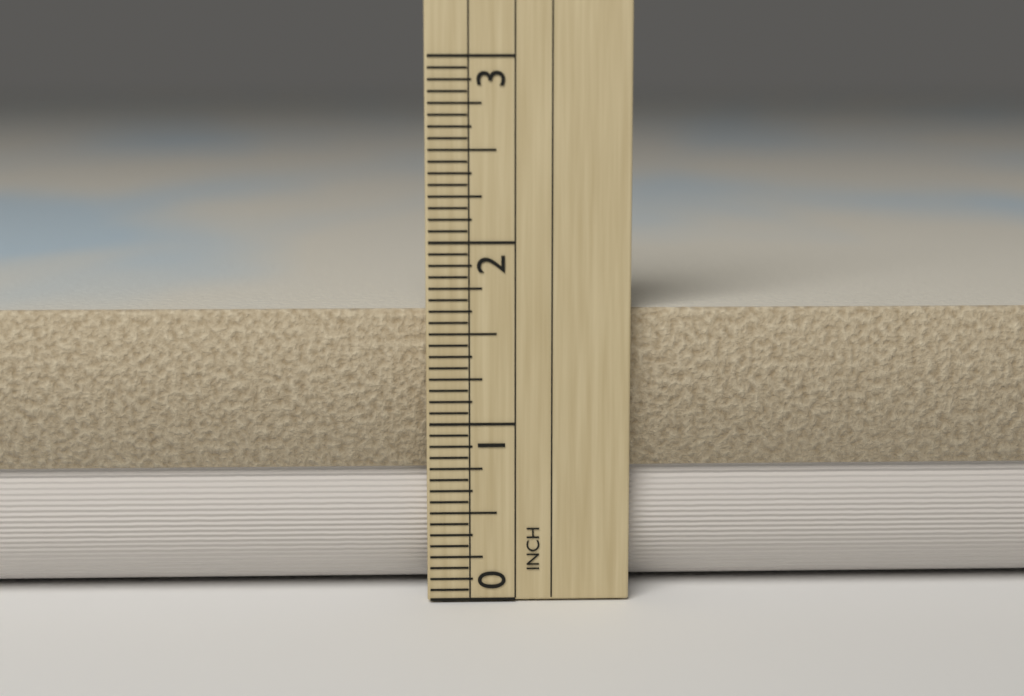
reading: 1.6250 in
